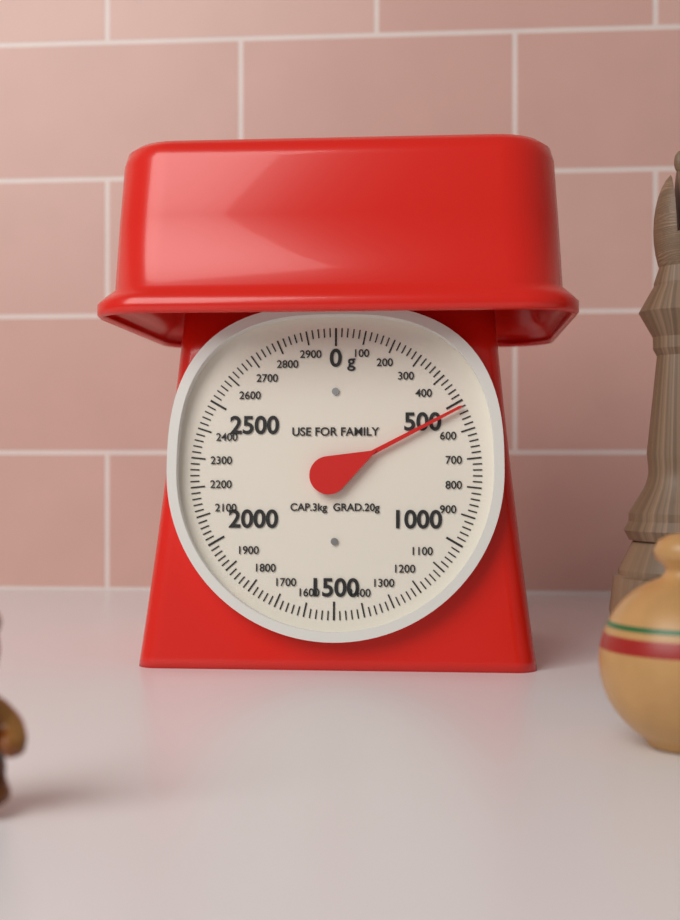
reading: 520 g
